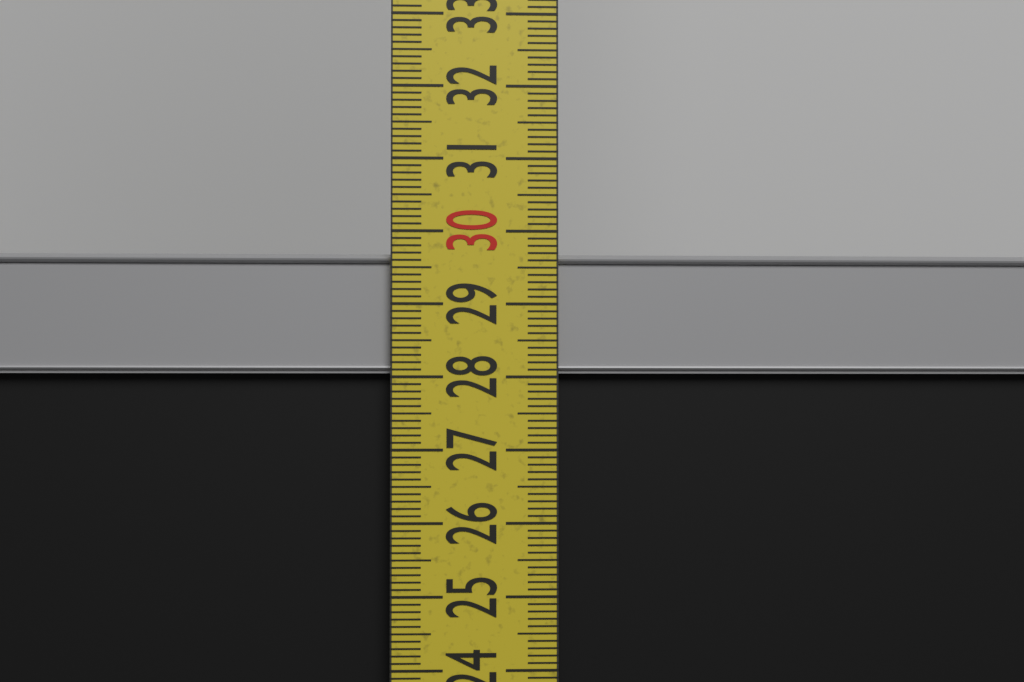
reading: 29.7 cm
